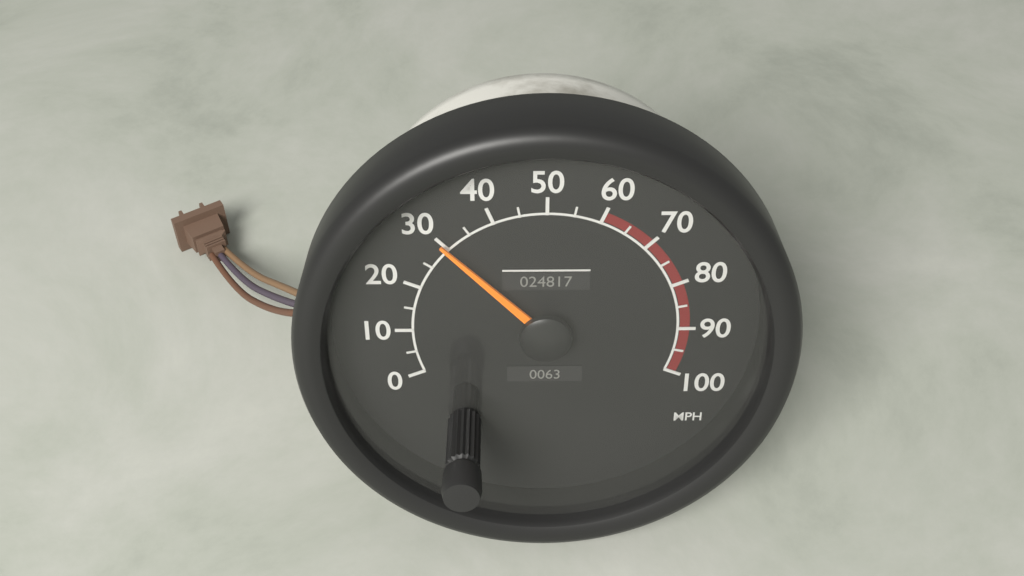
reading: 30 MPH
